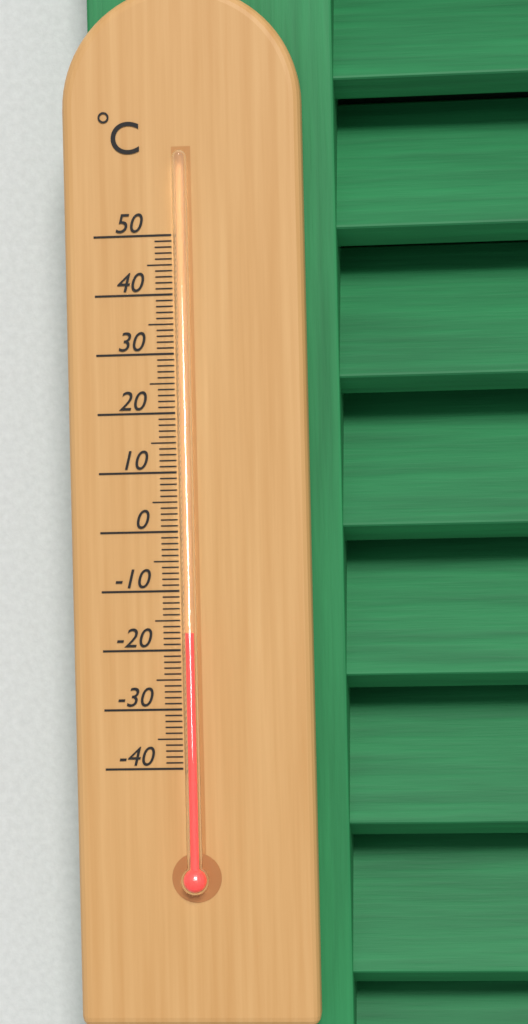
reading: -17 °C
